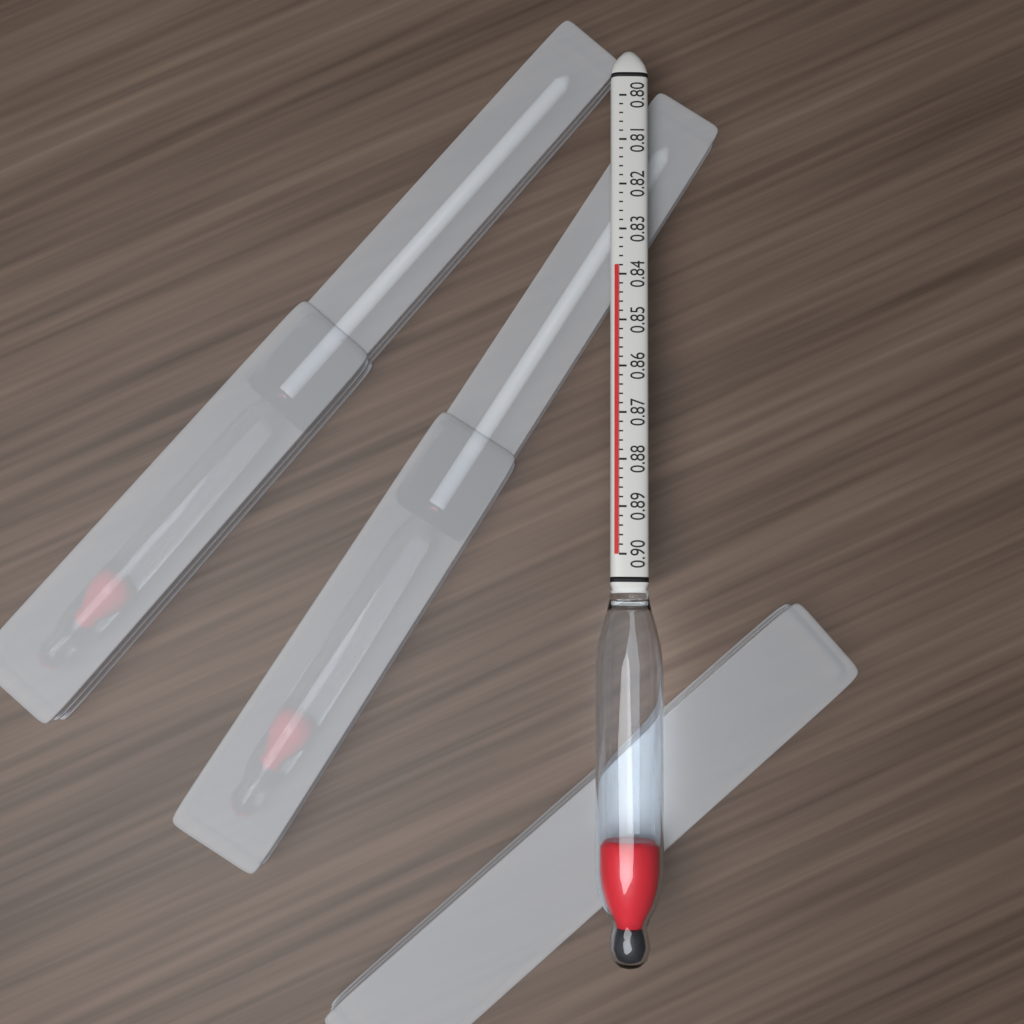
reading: 0.838 (no unit)
